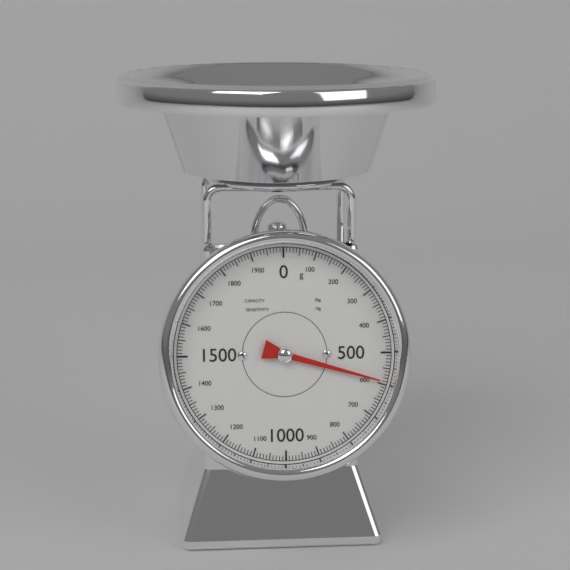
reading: 590 g
